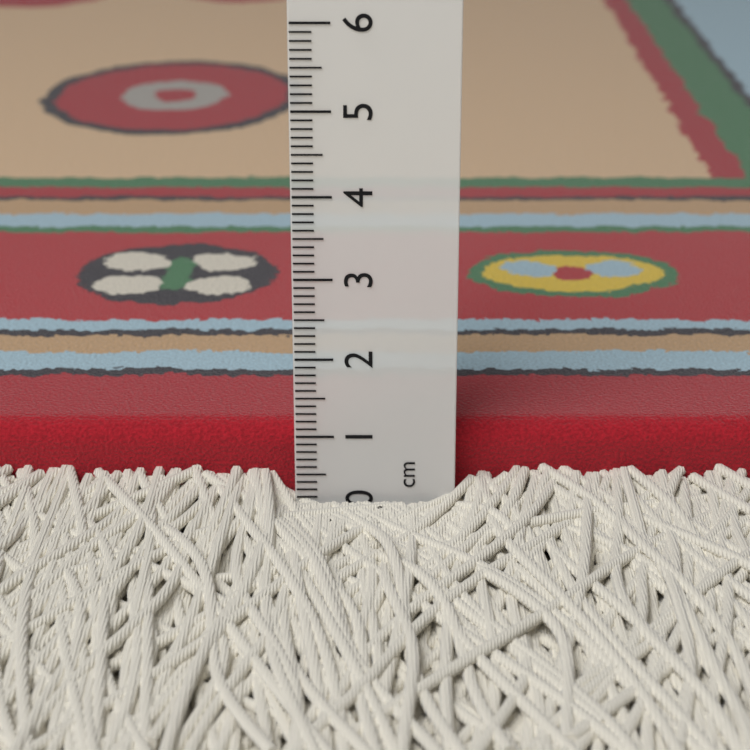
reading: 1.0 cm
